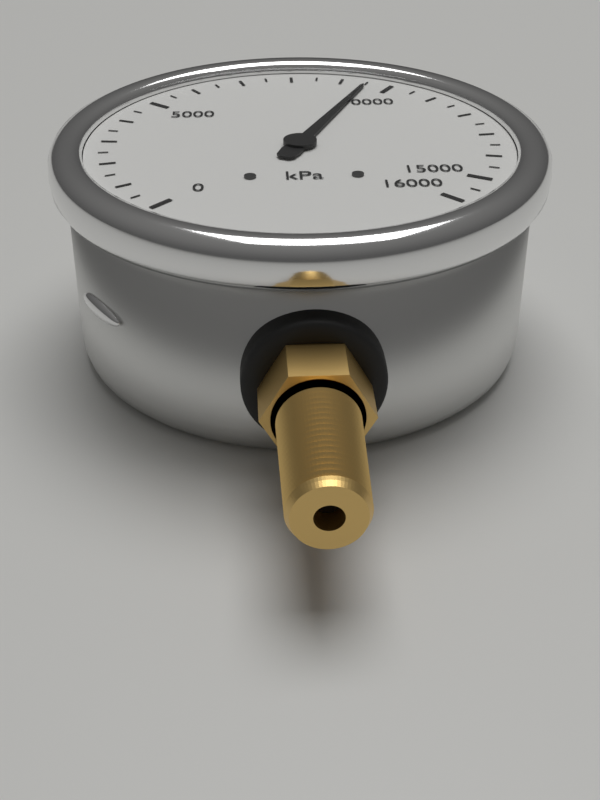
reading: 9500 kPa
